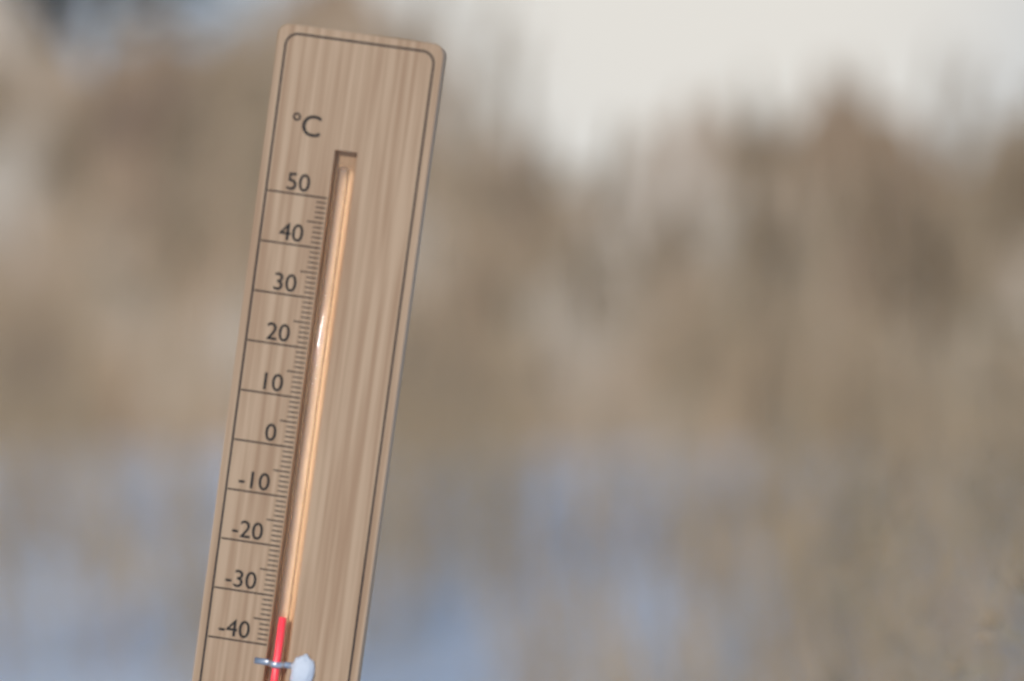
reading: -34 °C
